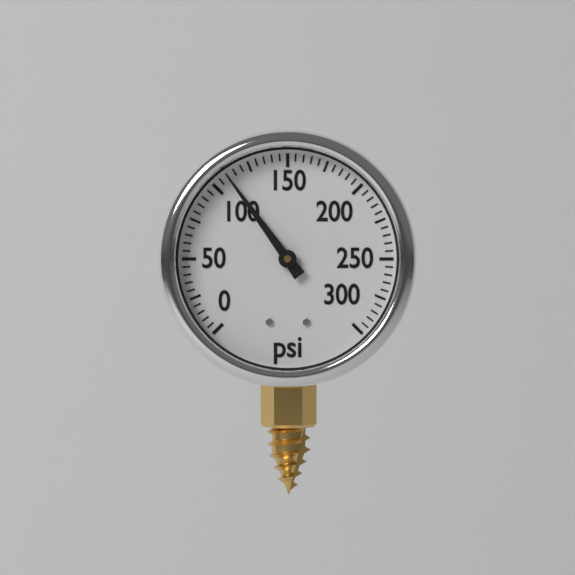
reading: 110 psi
